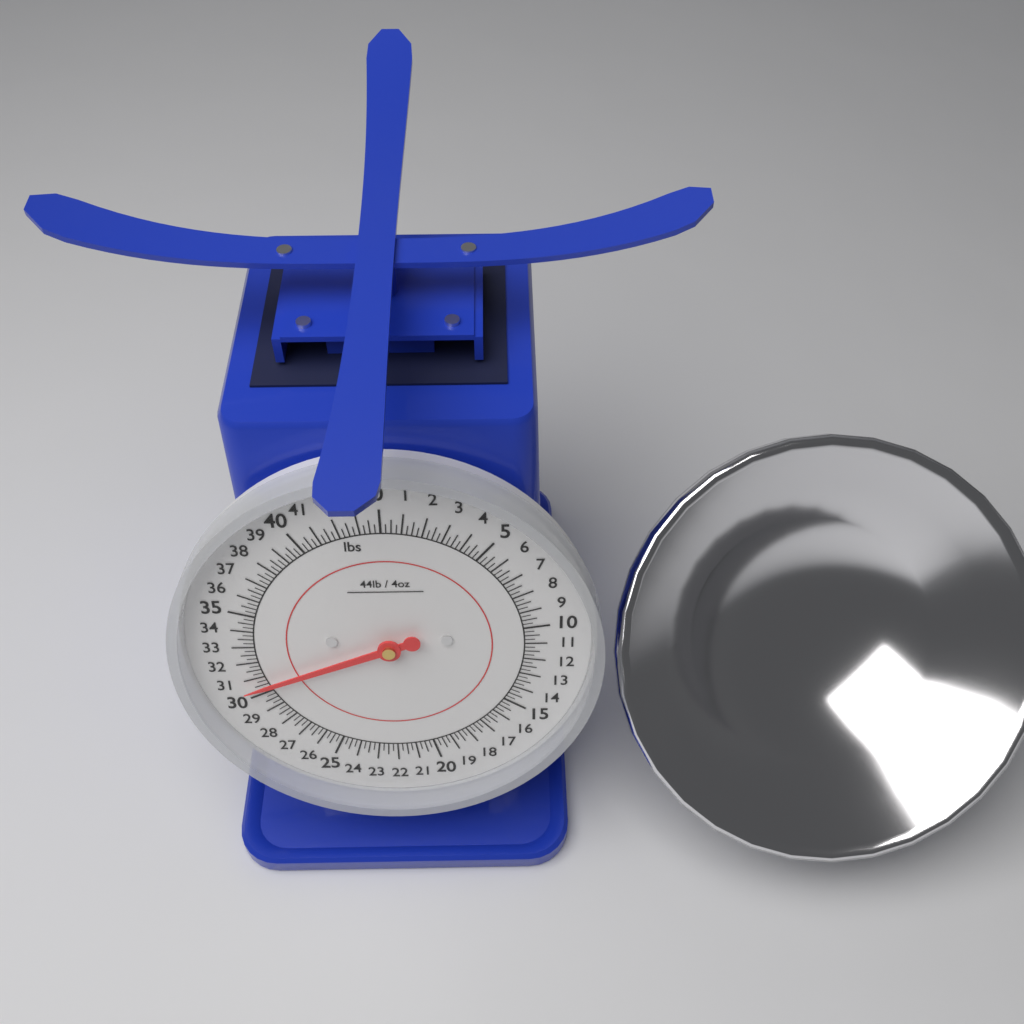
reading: 30.50 lbs
